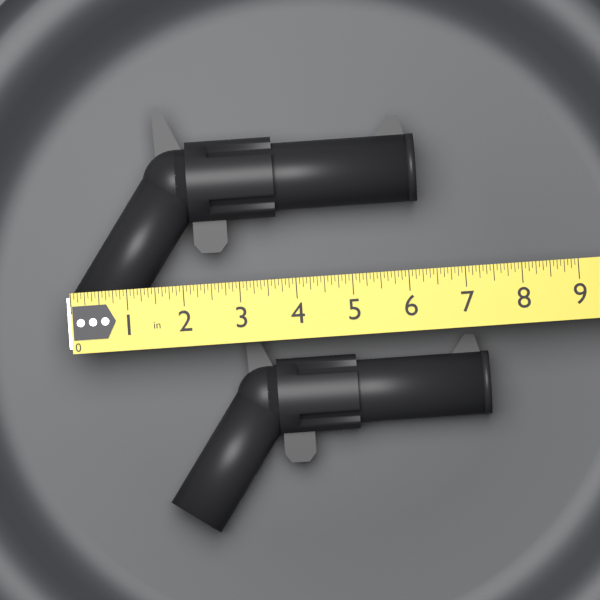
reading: 6.2500 in
